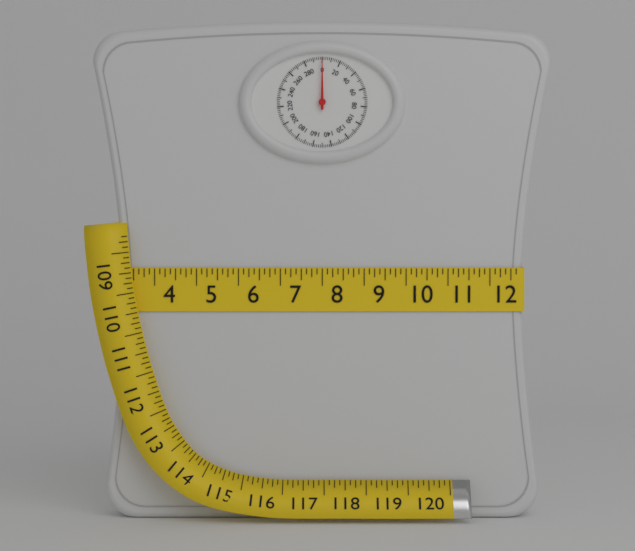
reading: 0 (no unit)
